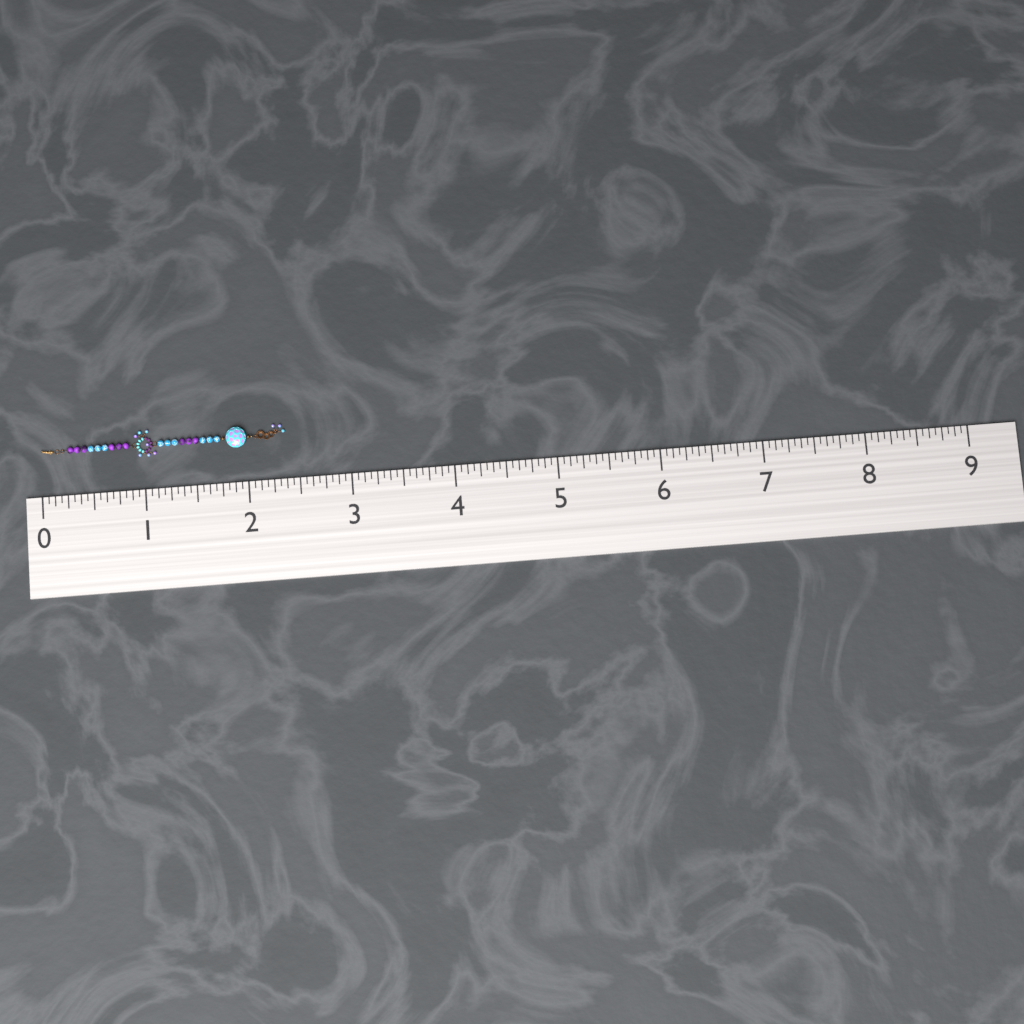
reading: 2.3750 (no unit)
